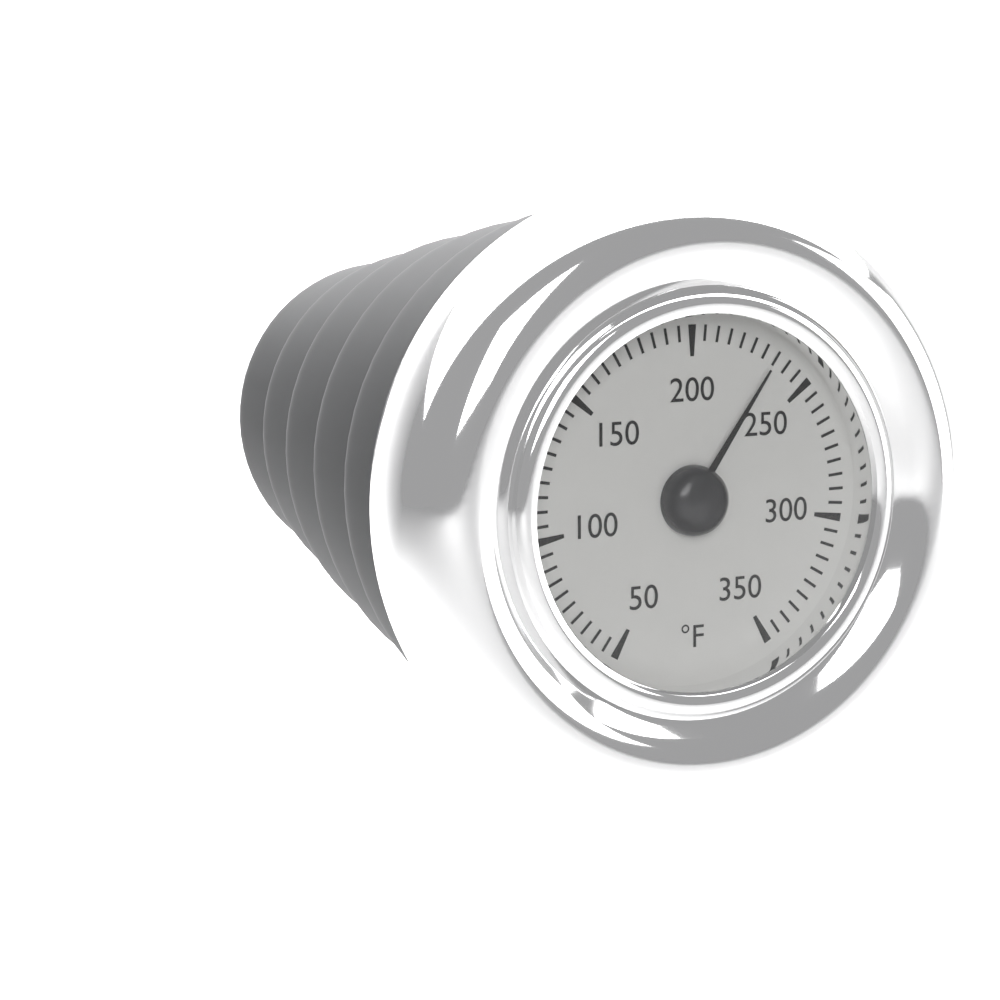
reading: 235 °F
